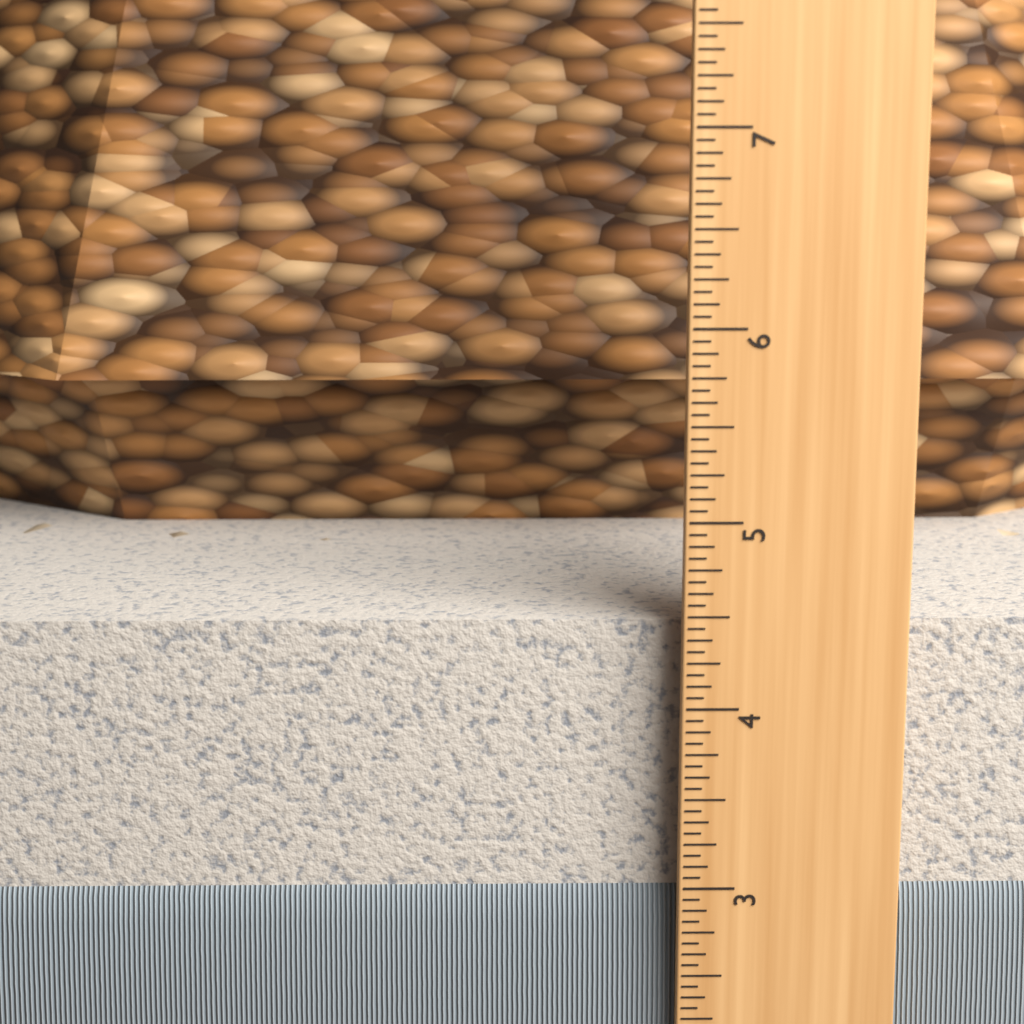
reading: 4.4375 in
